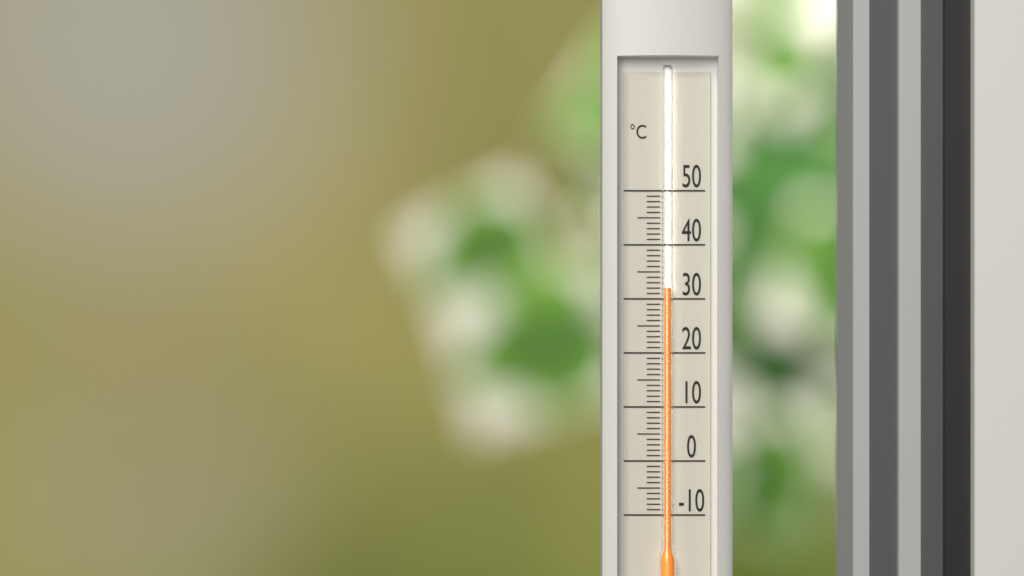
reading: 32 °C
